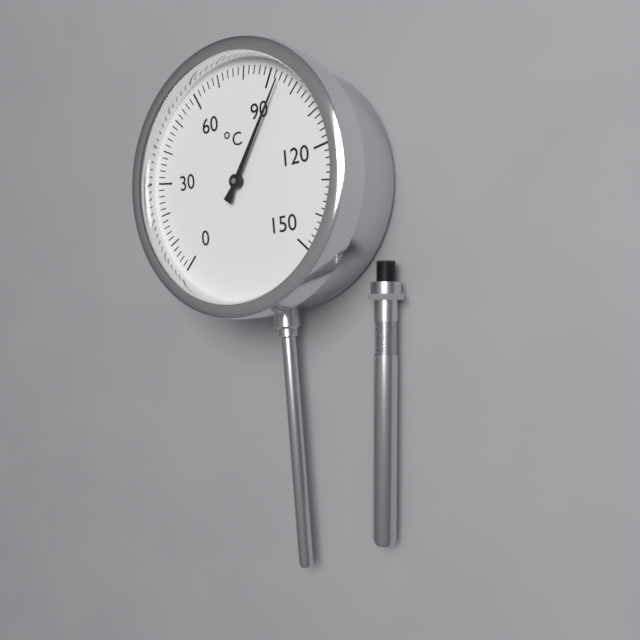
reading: 94 °C
